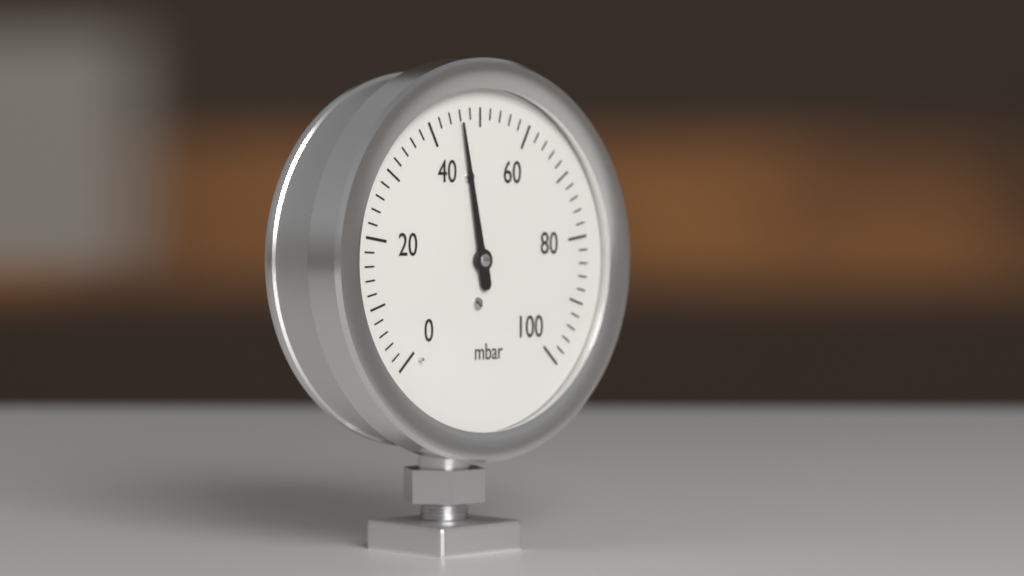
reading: 46 mbar
